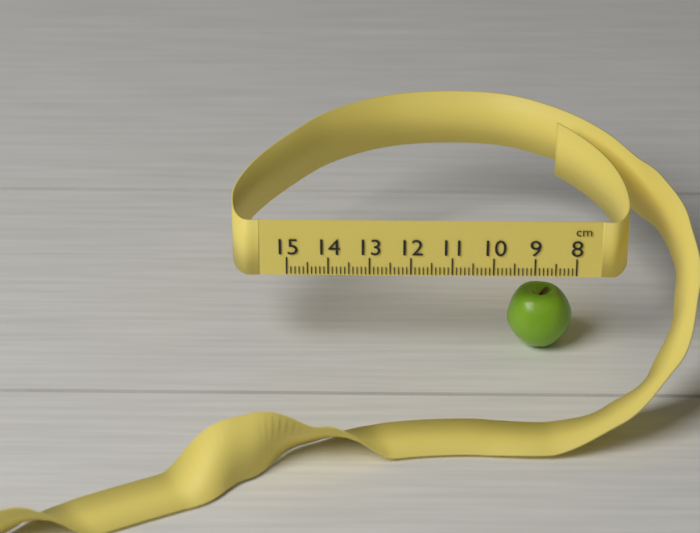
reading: 9.6 cm
